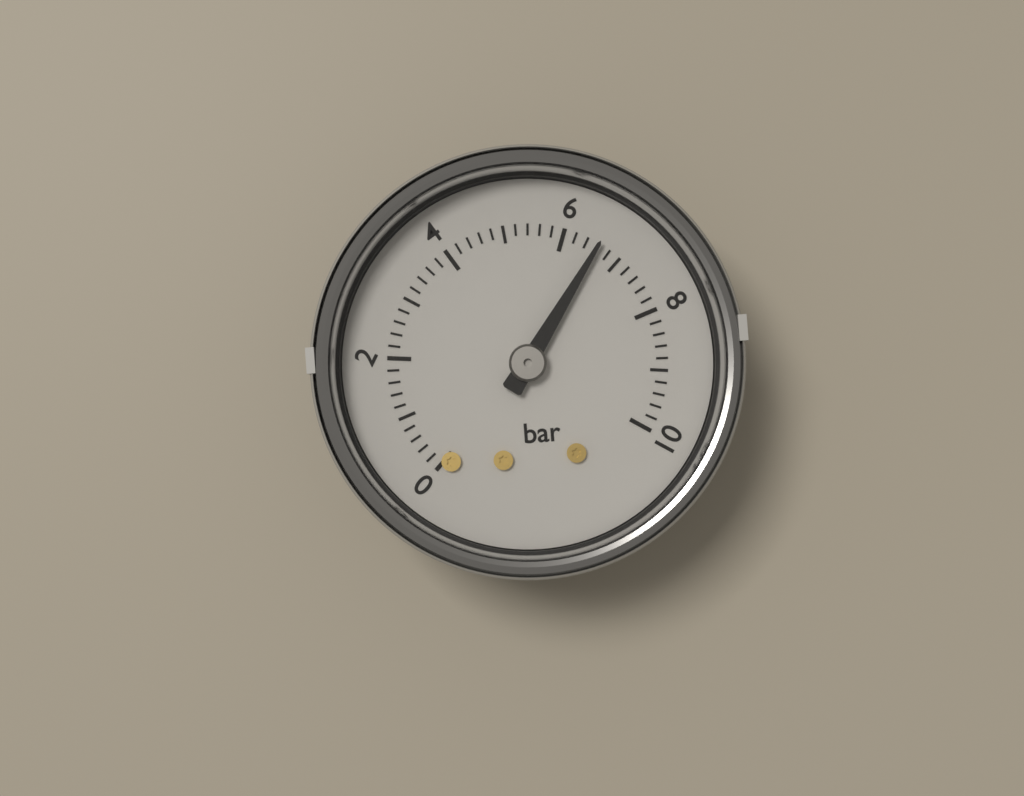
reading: 6.6 bar
